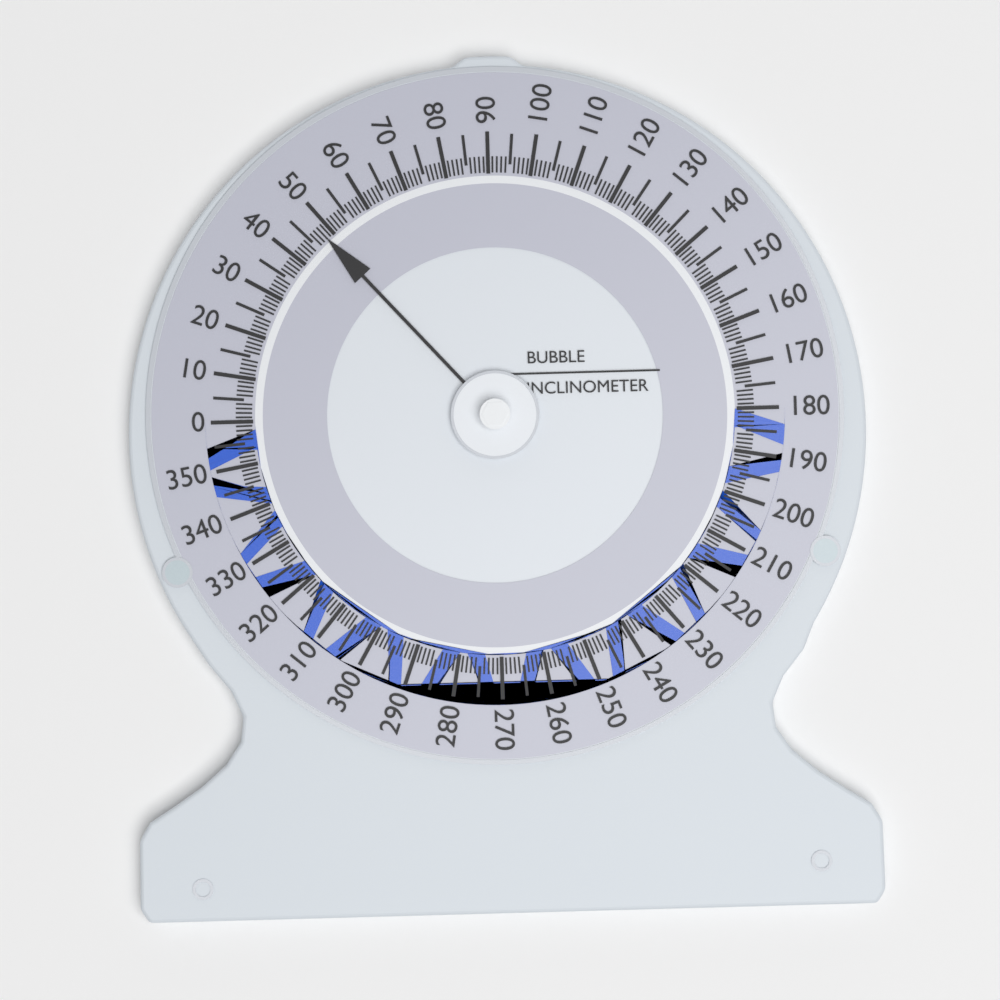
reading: 48 (no unit)
